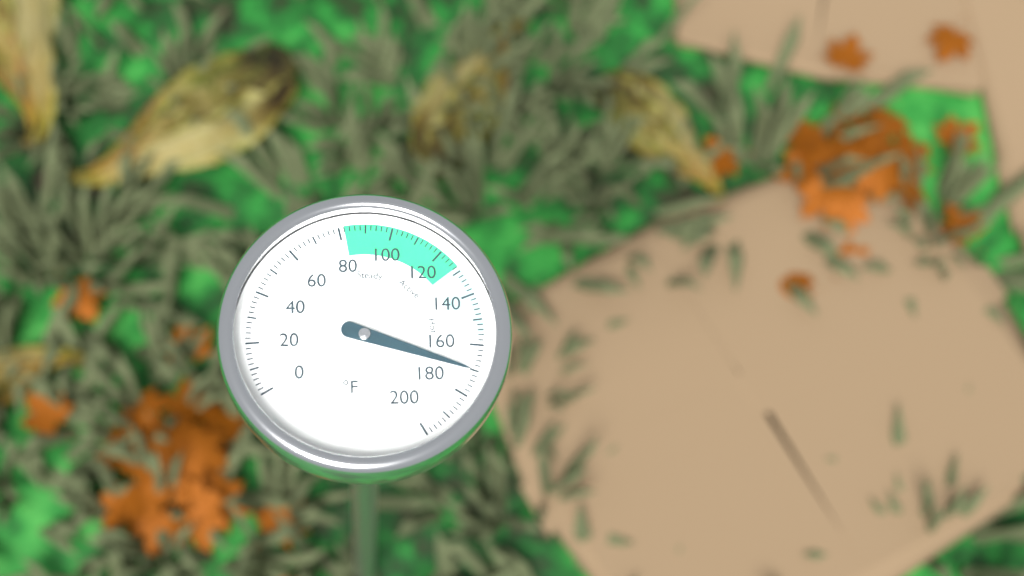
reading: 170 °F
